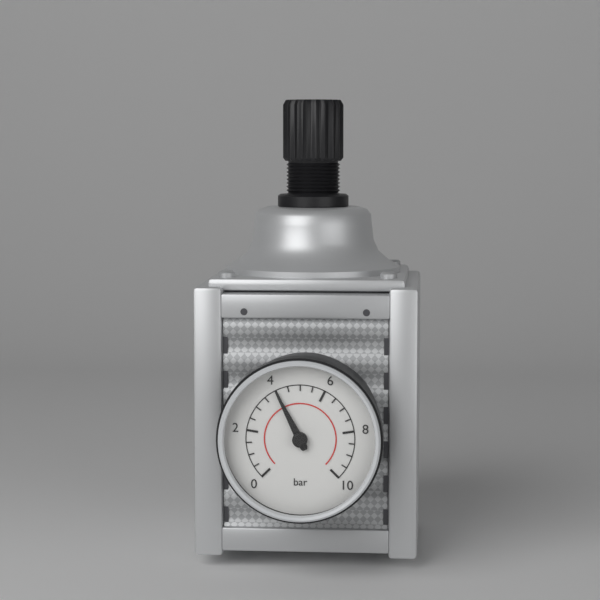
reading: 4.0 bar
